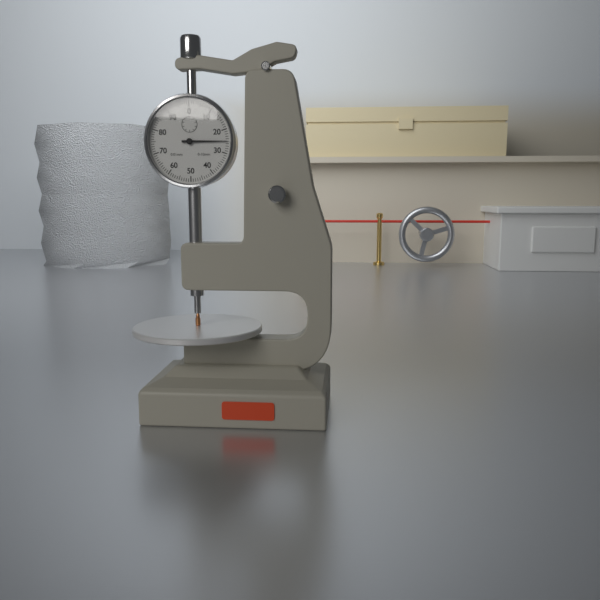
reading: 0.25 mm
